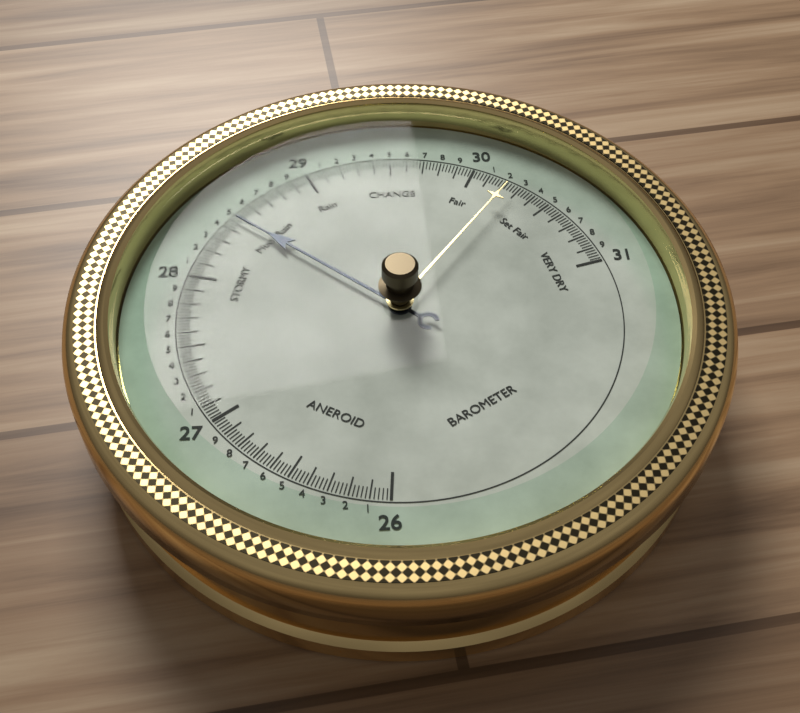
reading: 28.48 (no unit)
